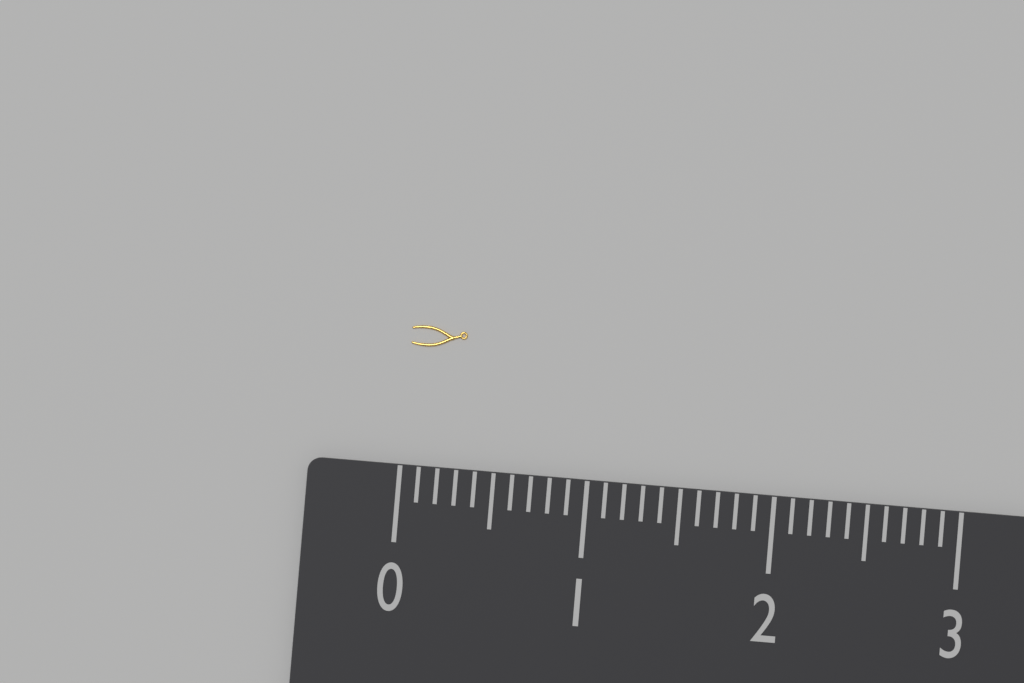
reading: 0.3 (no unit)
